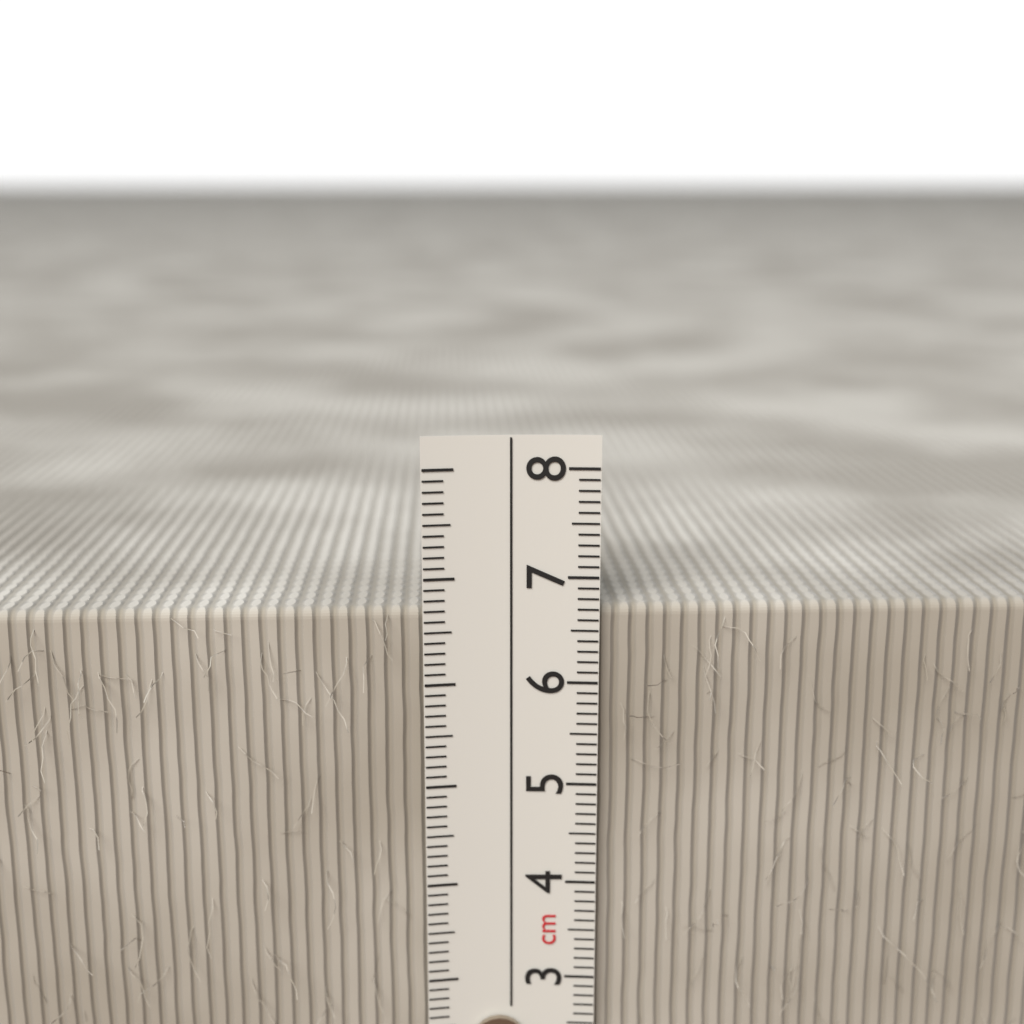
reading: 6.7 cm
